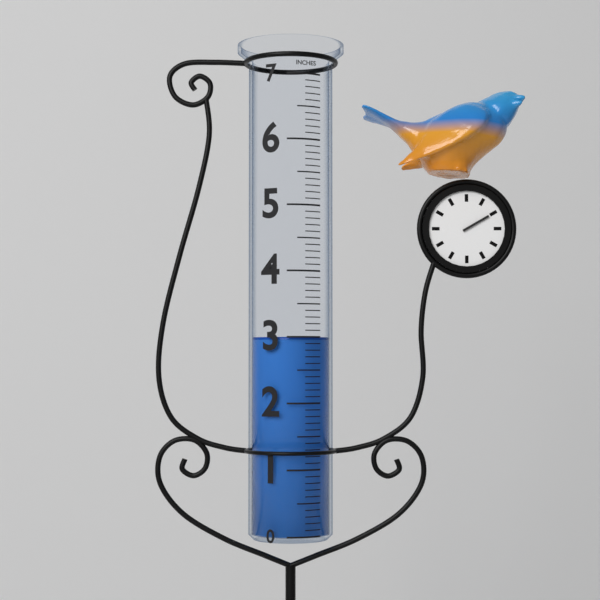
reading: 3.0 in
